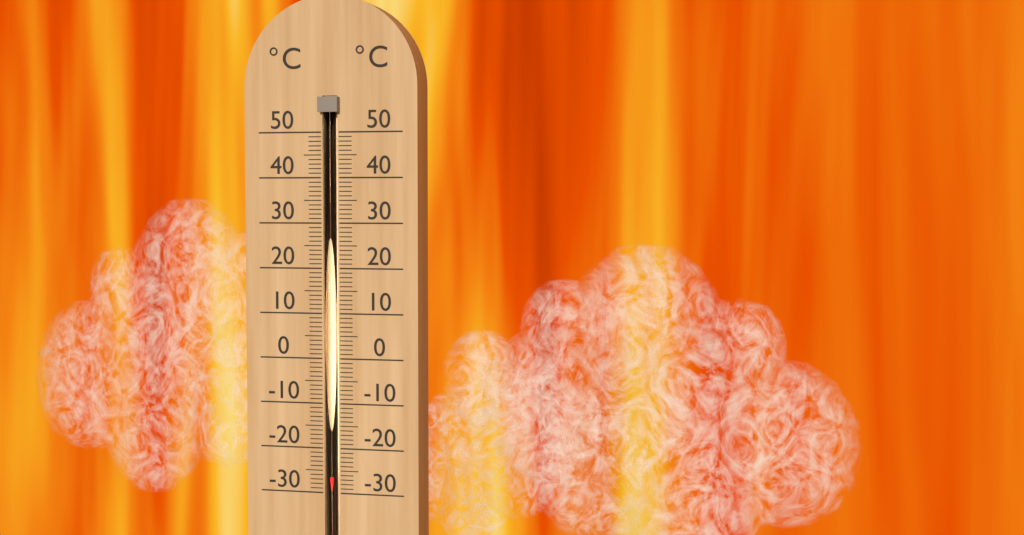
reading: -26 °C
